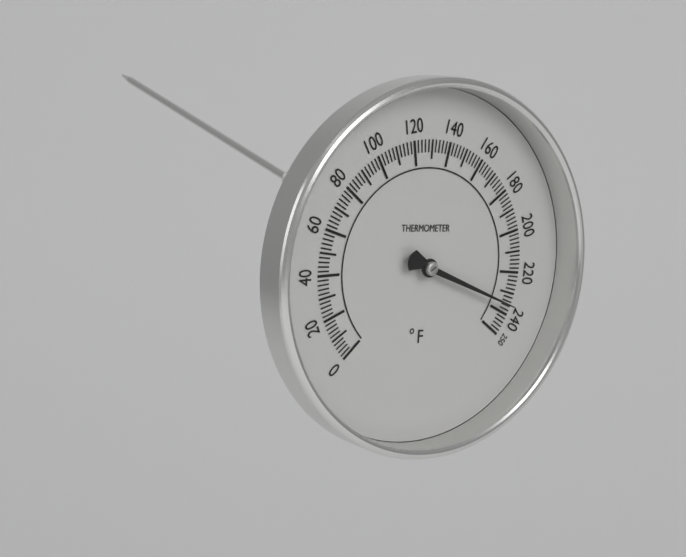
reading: 236 °F
